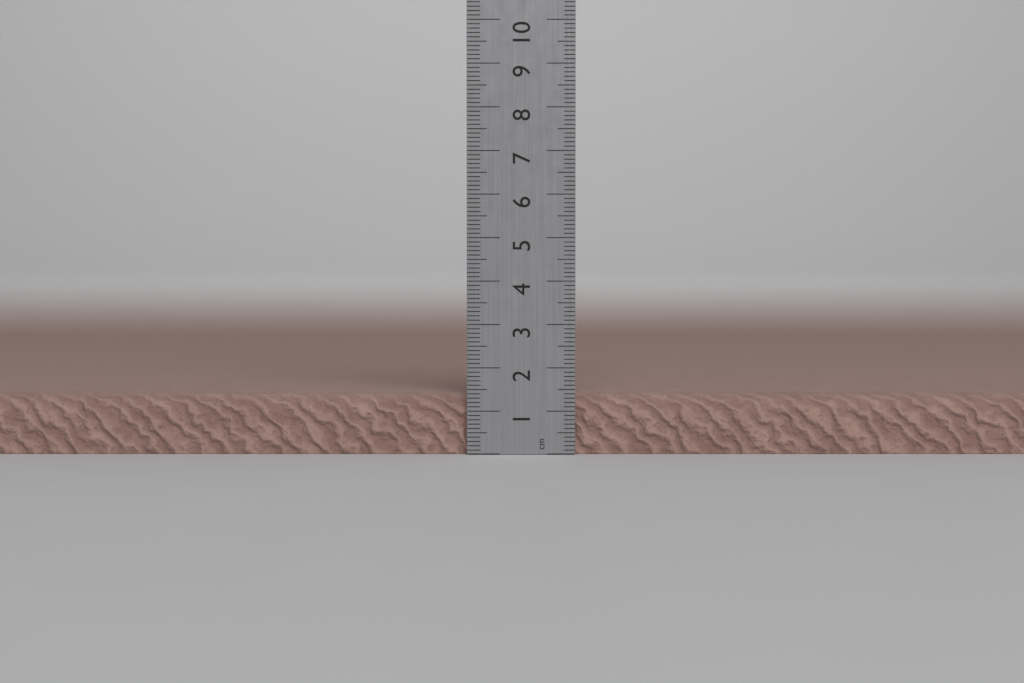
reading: 1.4 cm
